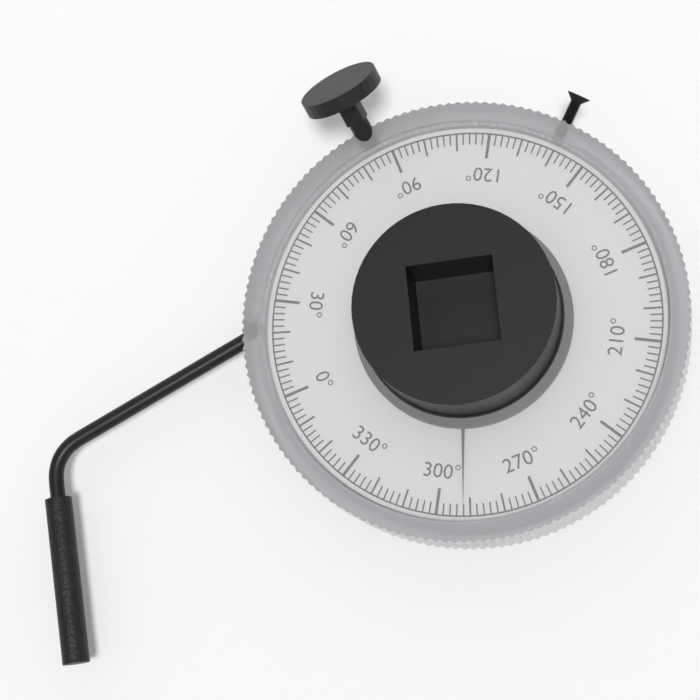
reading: 292 °
